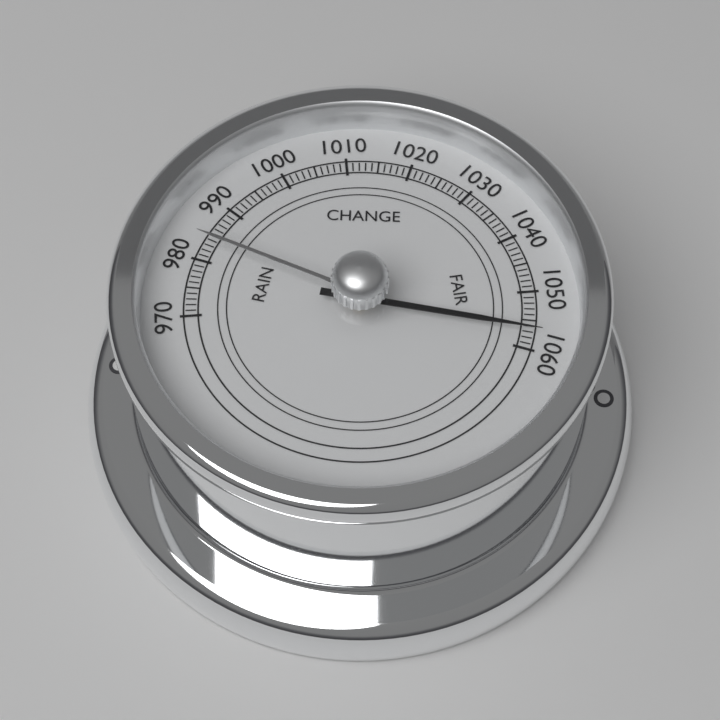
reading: 1057 (no unit)
